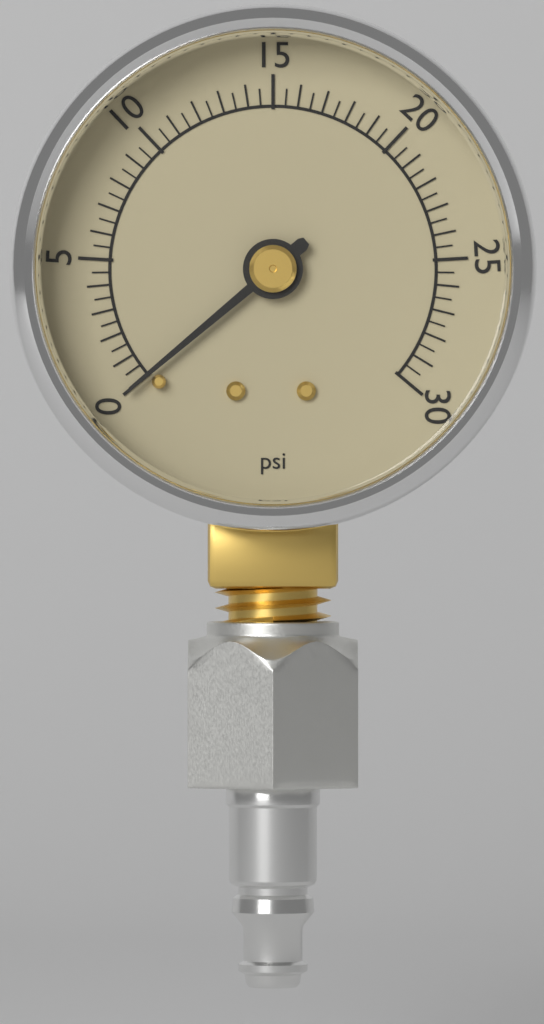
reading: 0.0 psi
